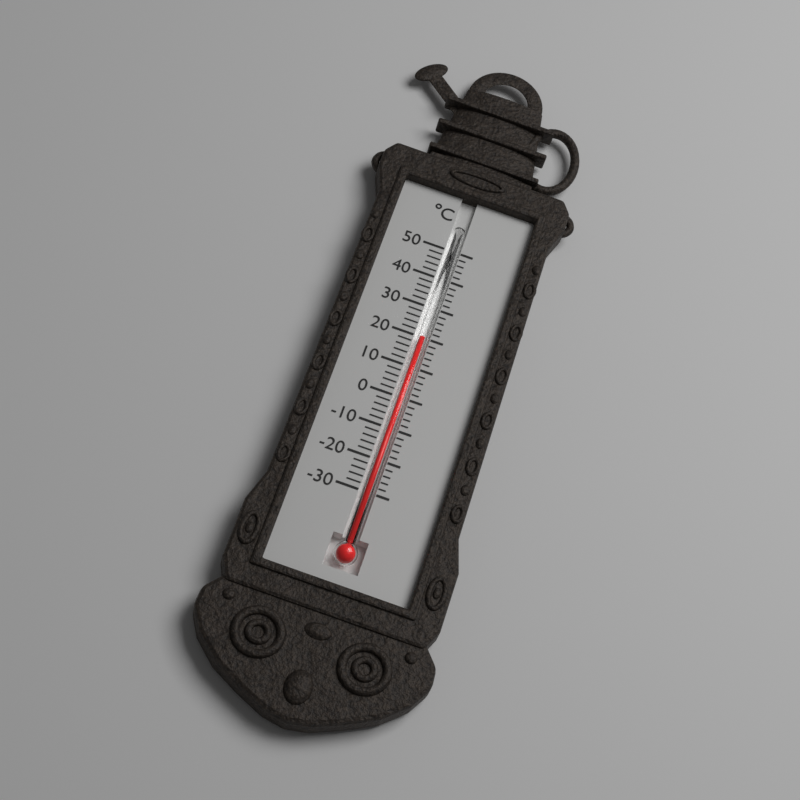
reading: 20 °C
